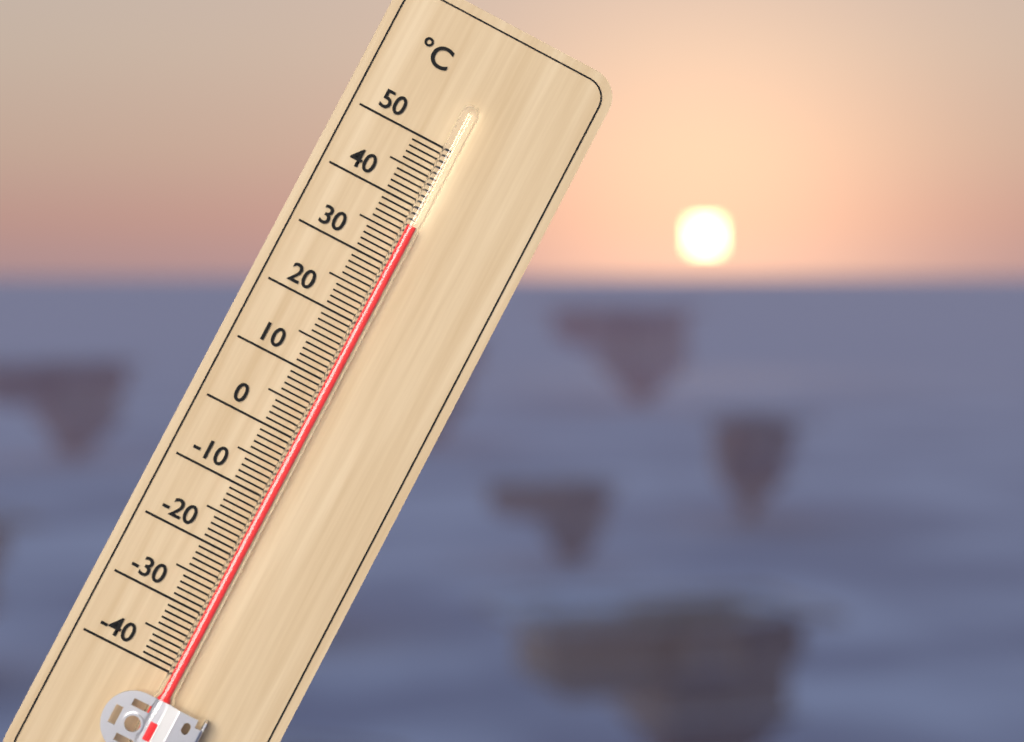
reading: 37 °C
